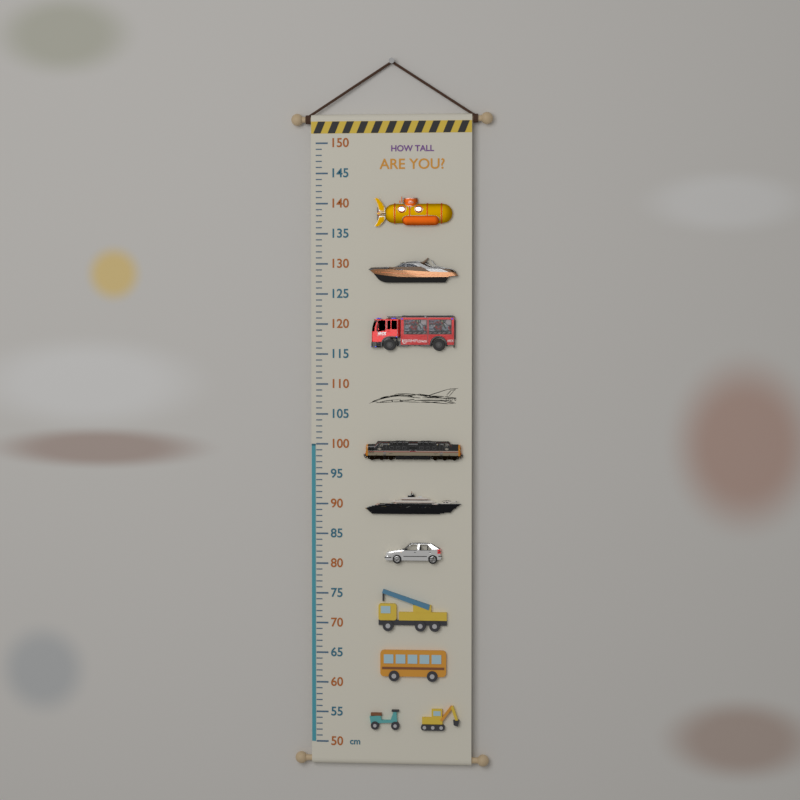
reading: 100 cm
